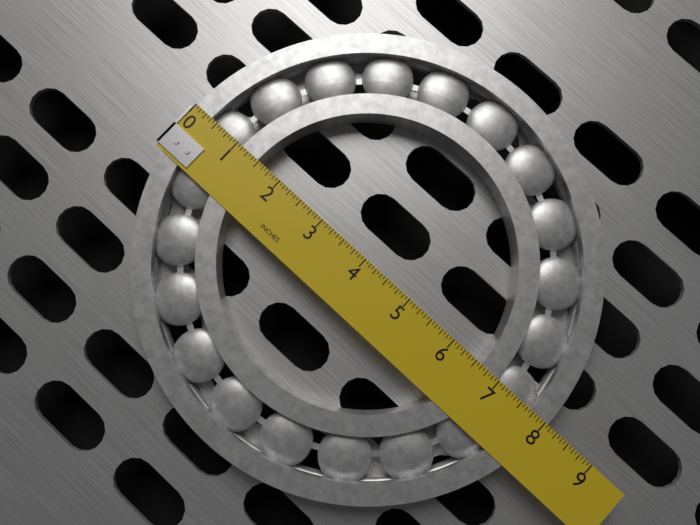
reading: 8.0625 in
